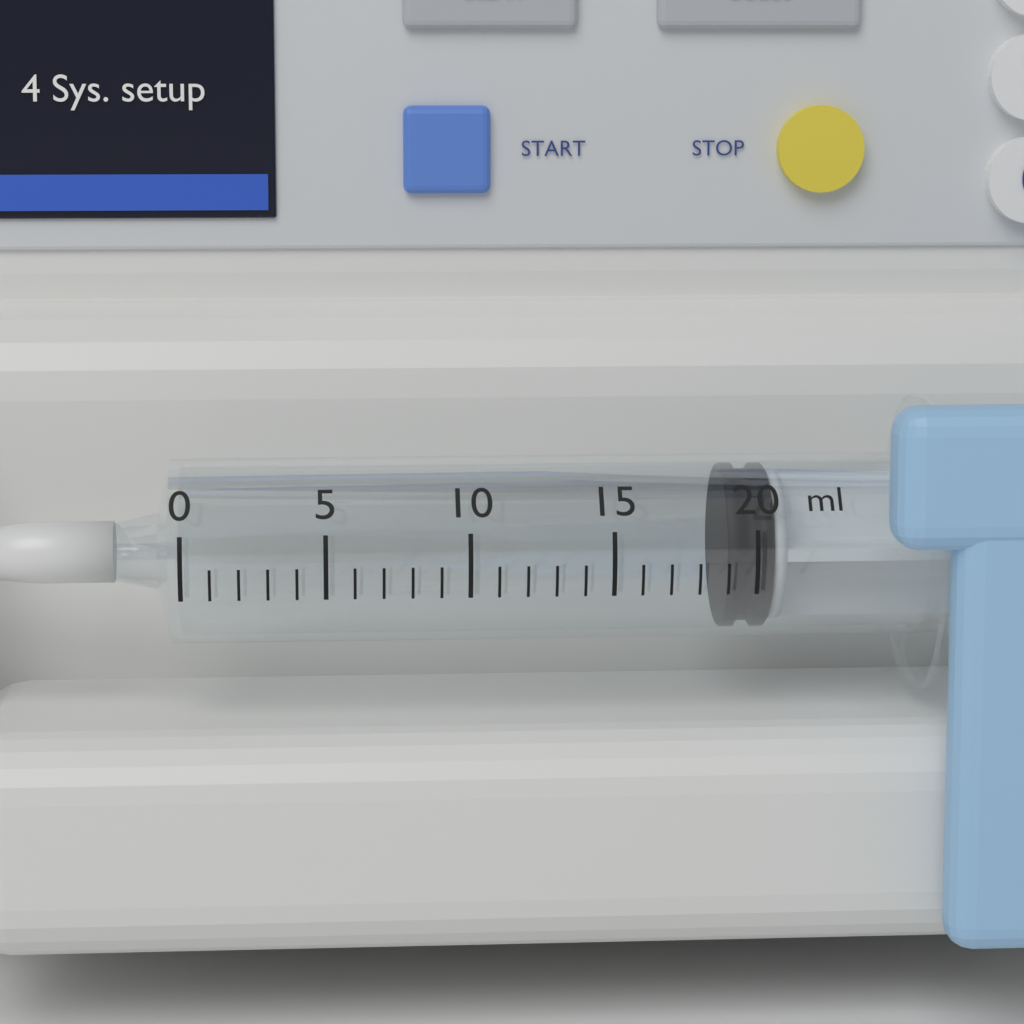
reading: 19 ml
